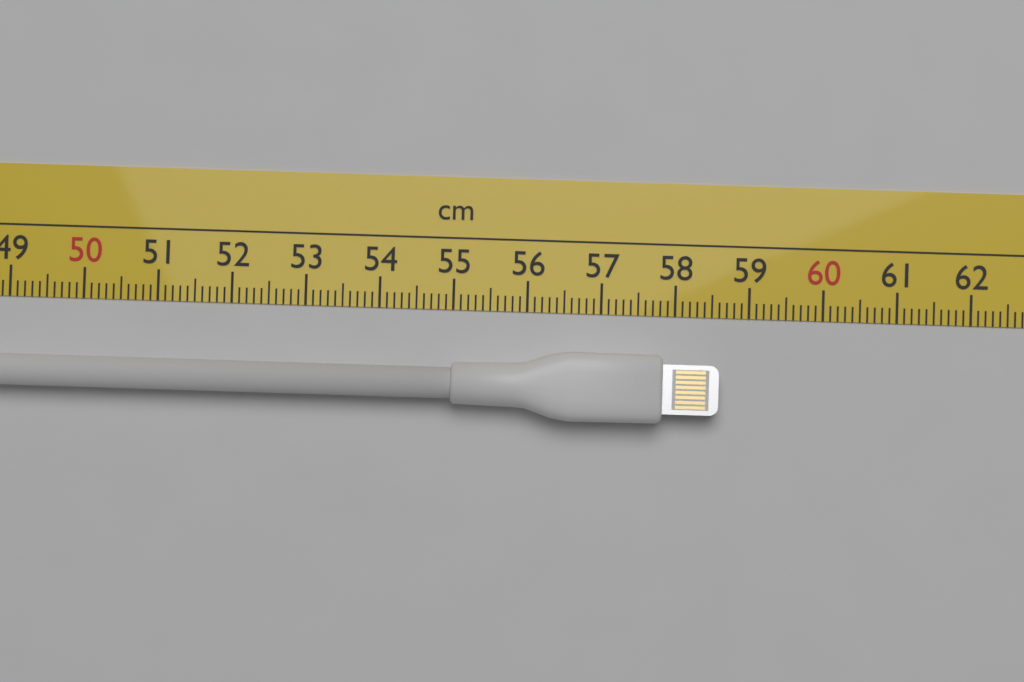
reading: 58.6 cm
